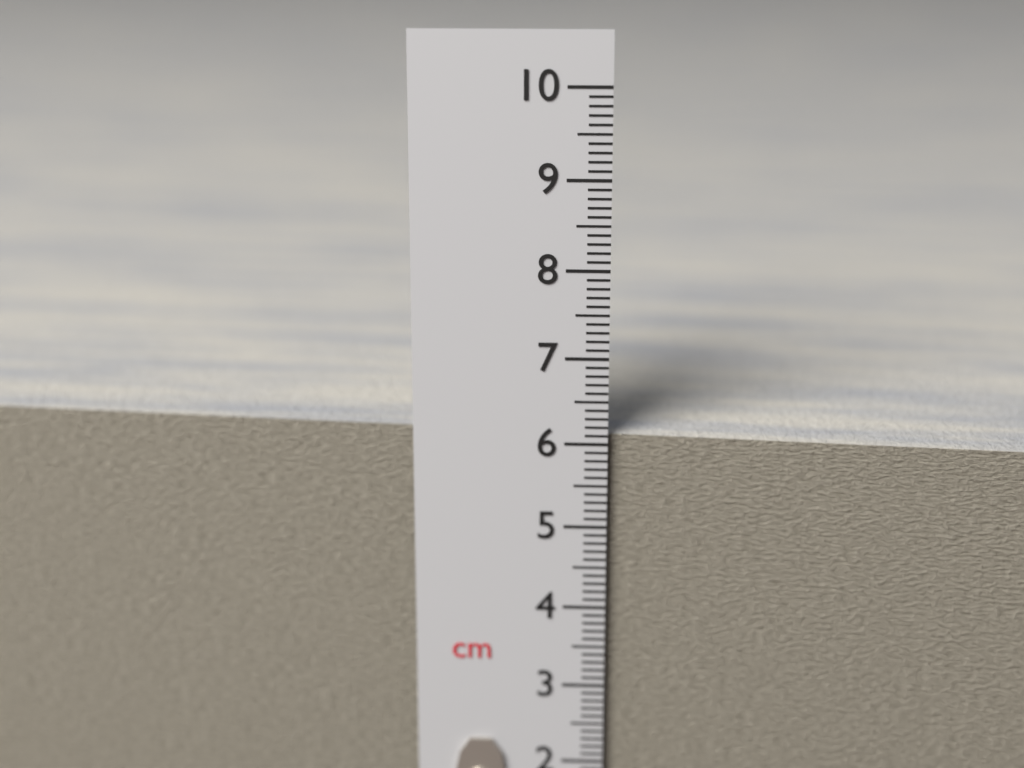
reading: 6.1 cm
